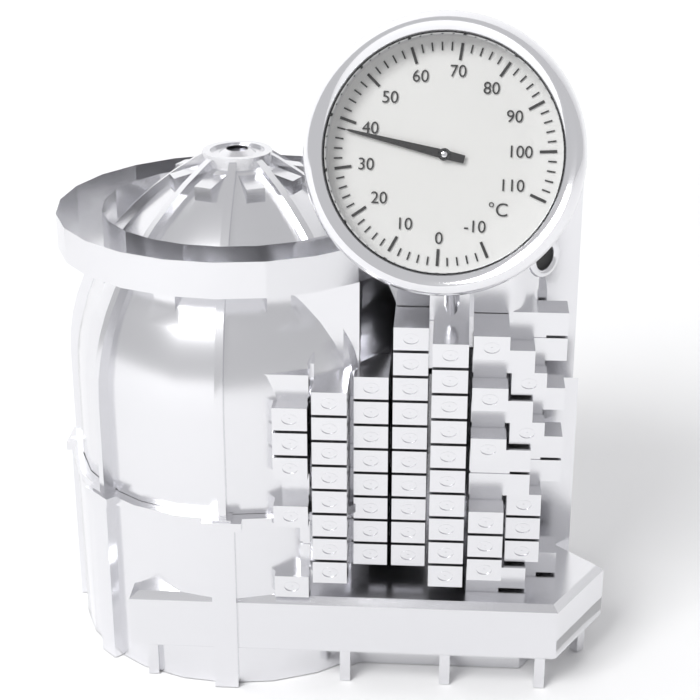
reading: 38 °C
